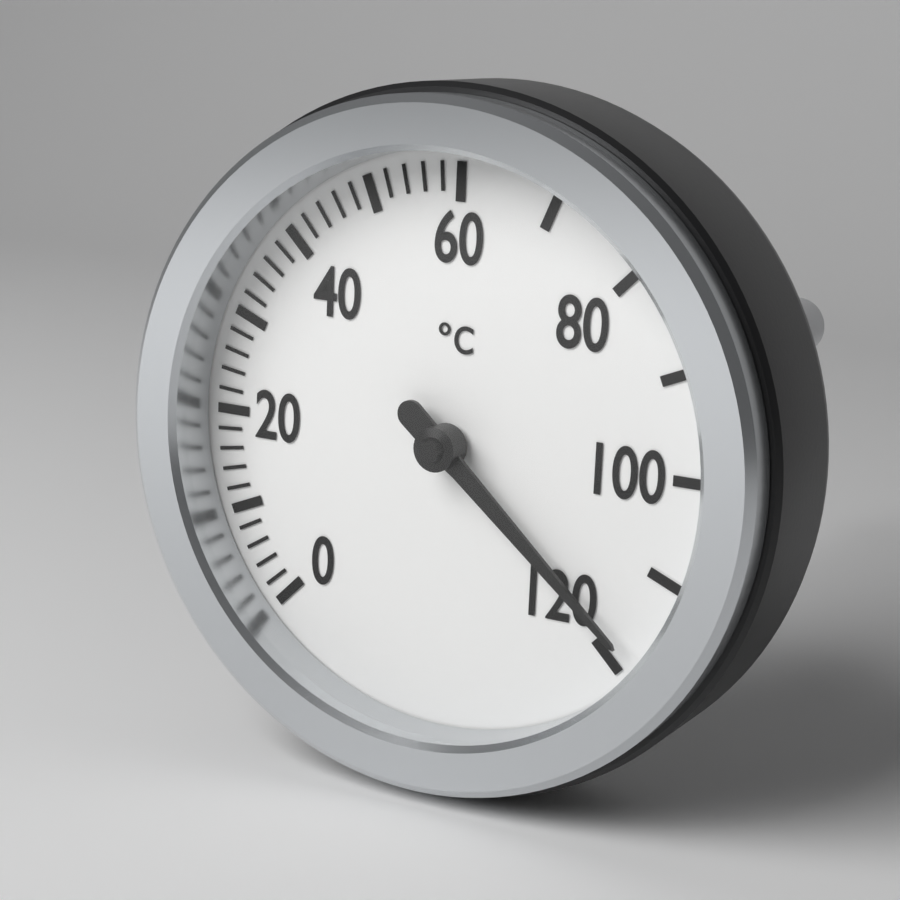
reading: 118 °C
